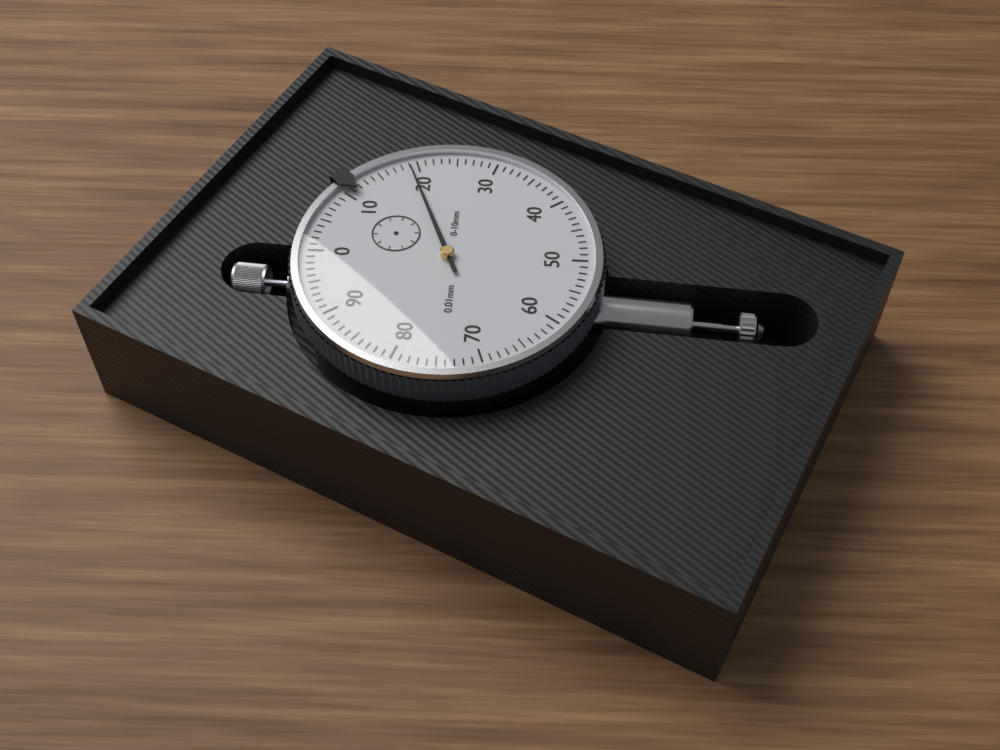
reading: 0.19 mm
